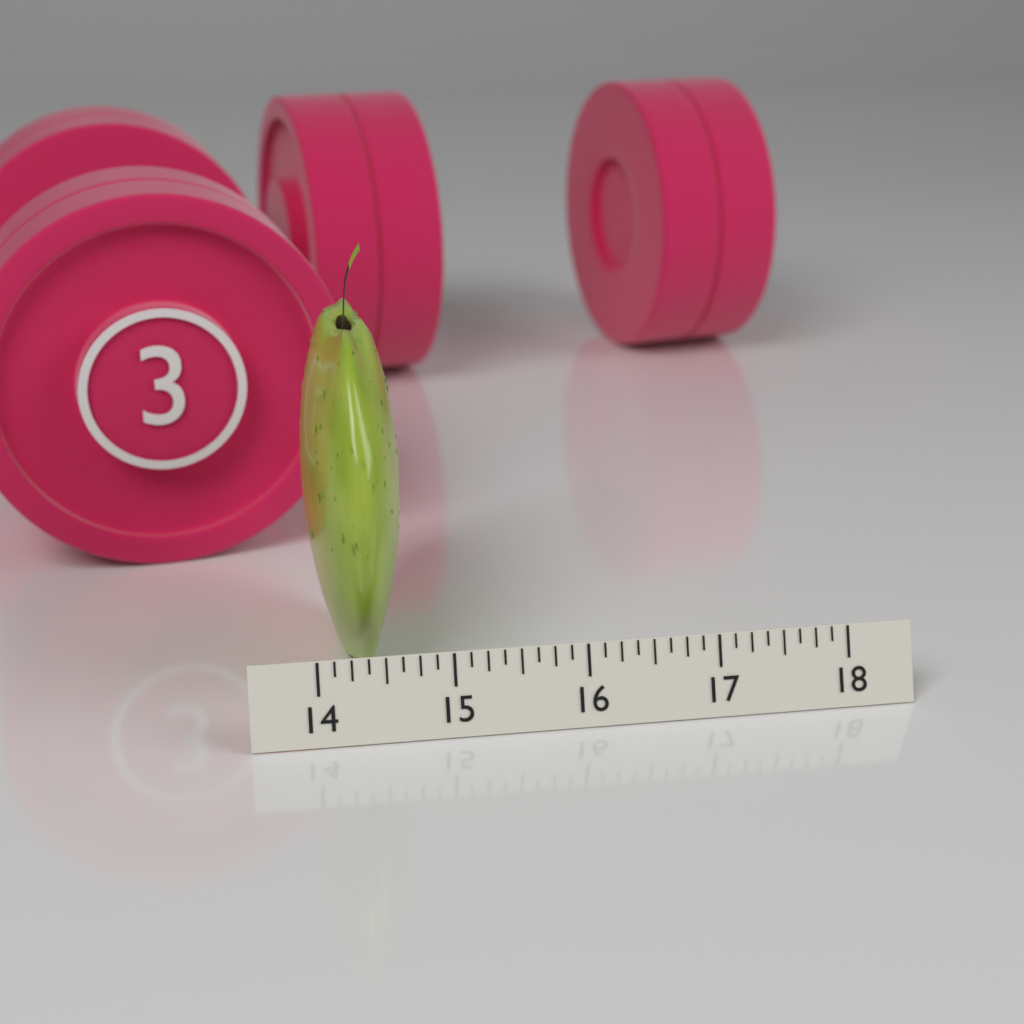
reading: 14.750 (no unit)
